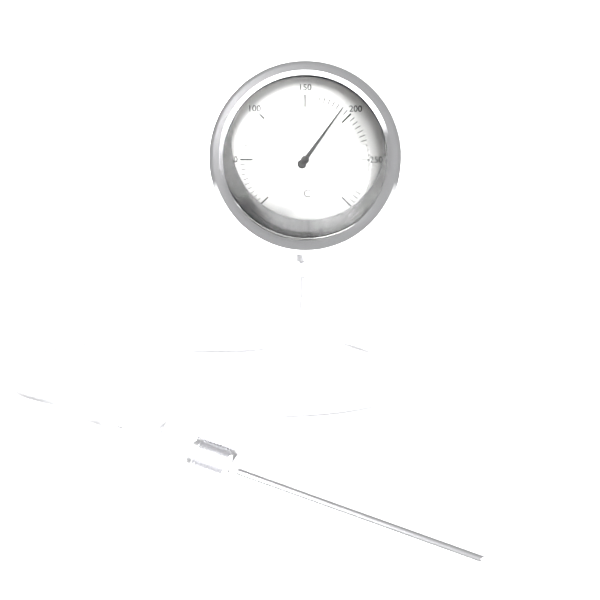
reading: 190 °C
